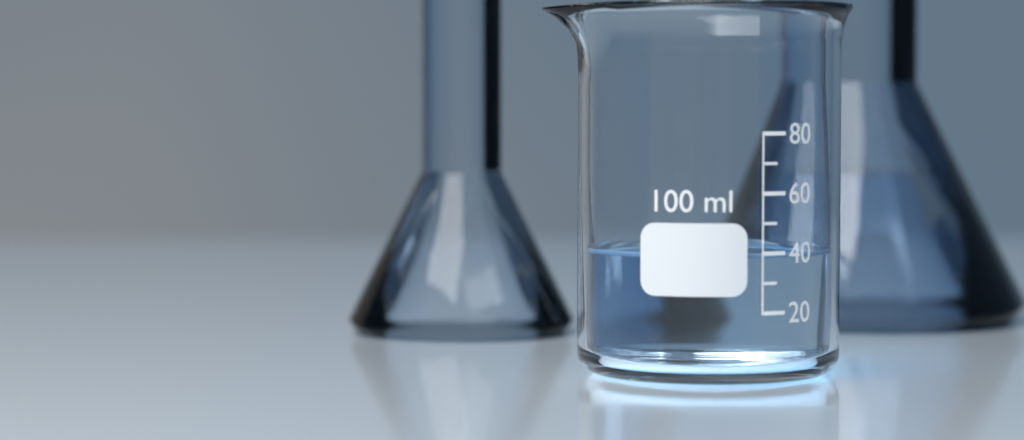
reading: 40 ml
